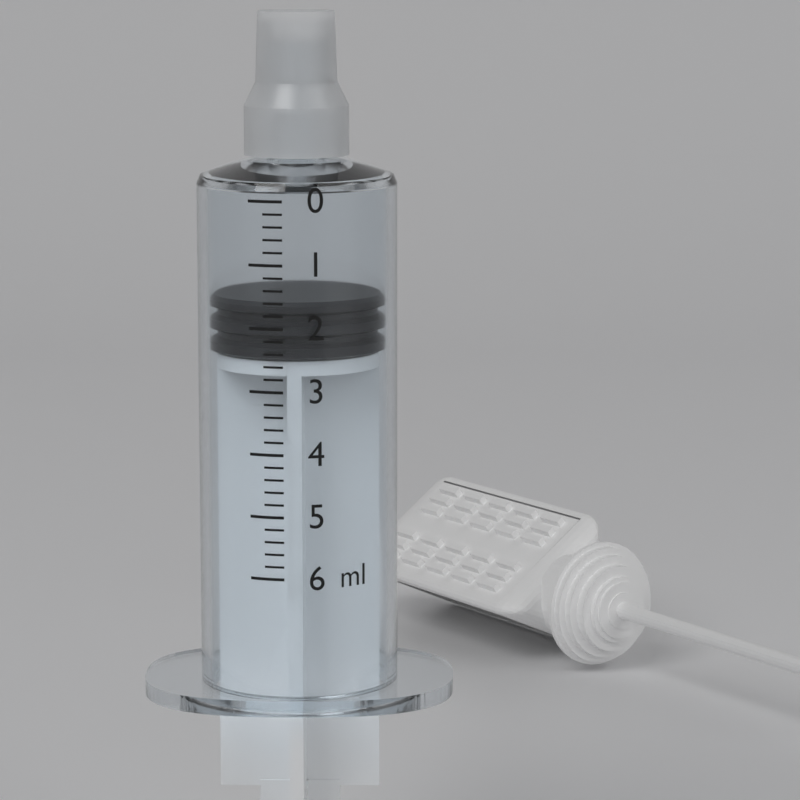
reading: 1.6 ml
